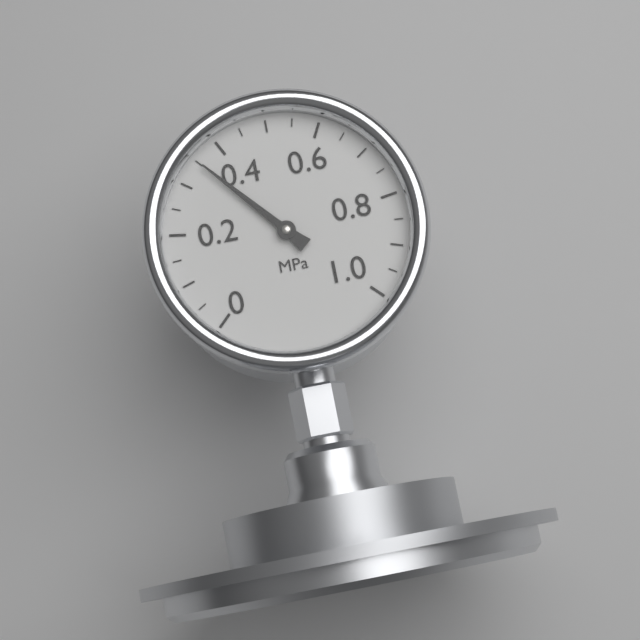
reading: 0.35 MPa
